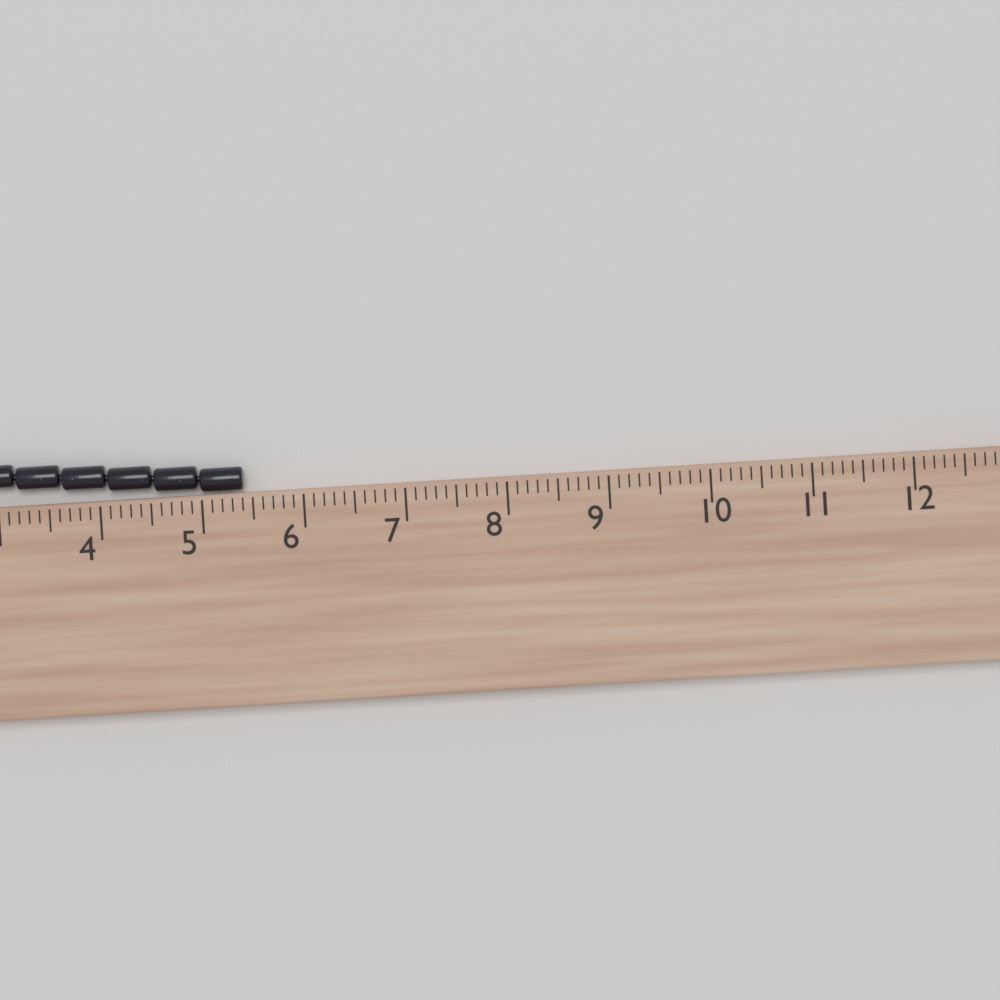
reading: 5.4 cm
